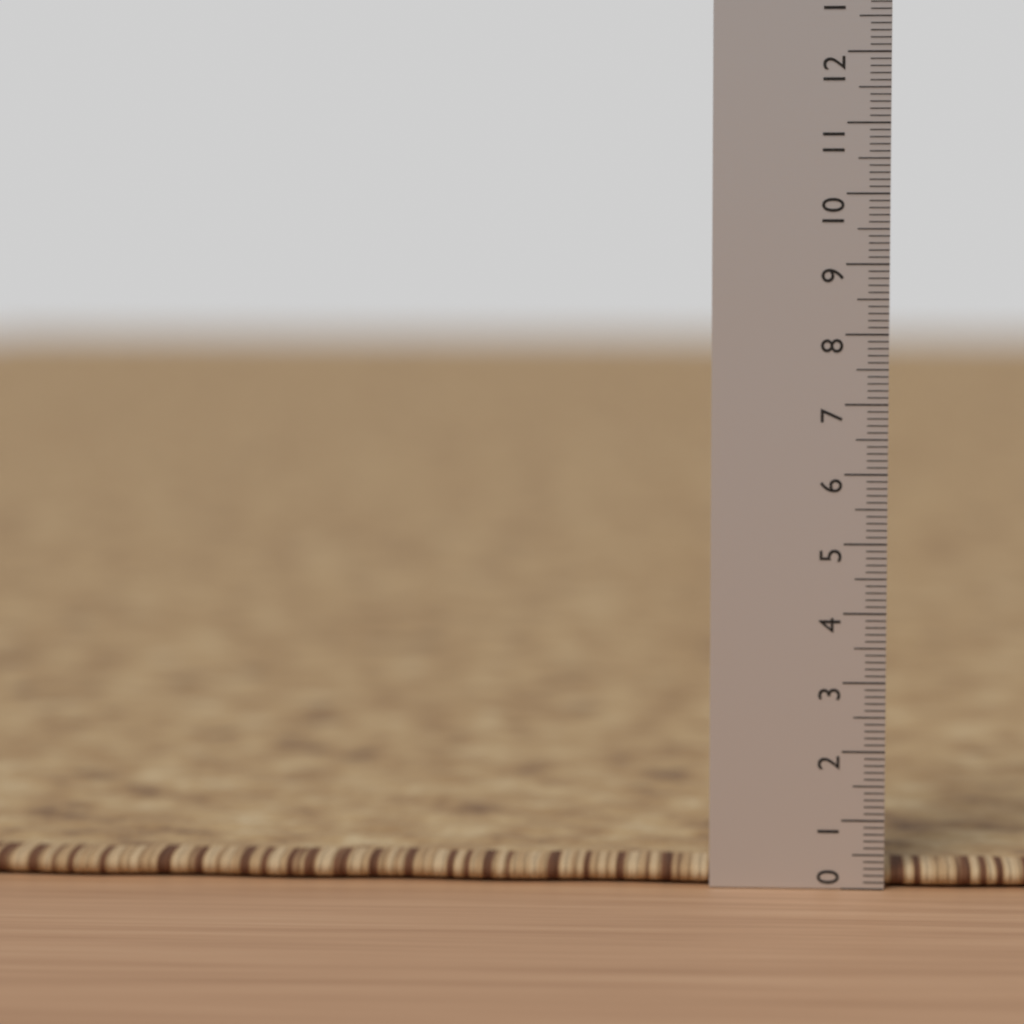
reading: 0.3 (no unit)
